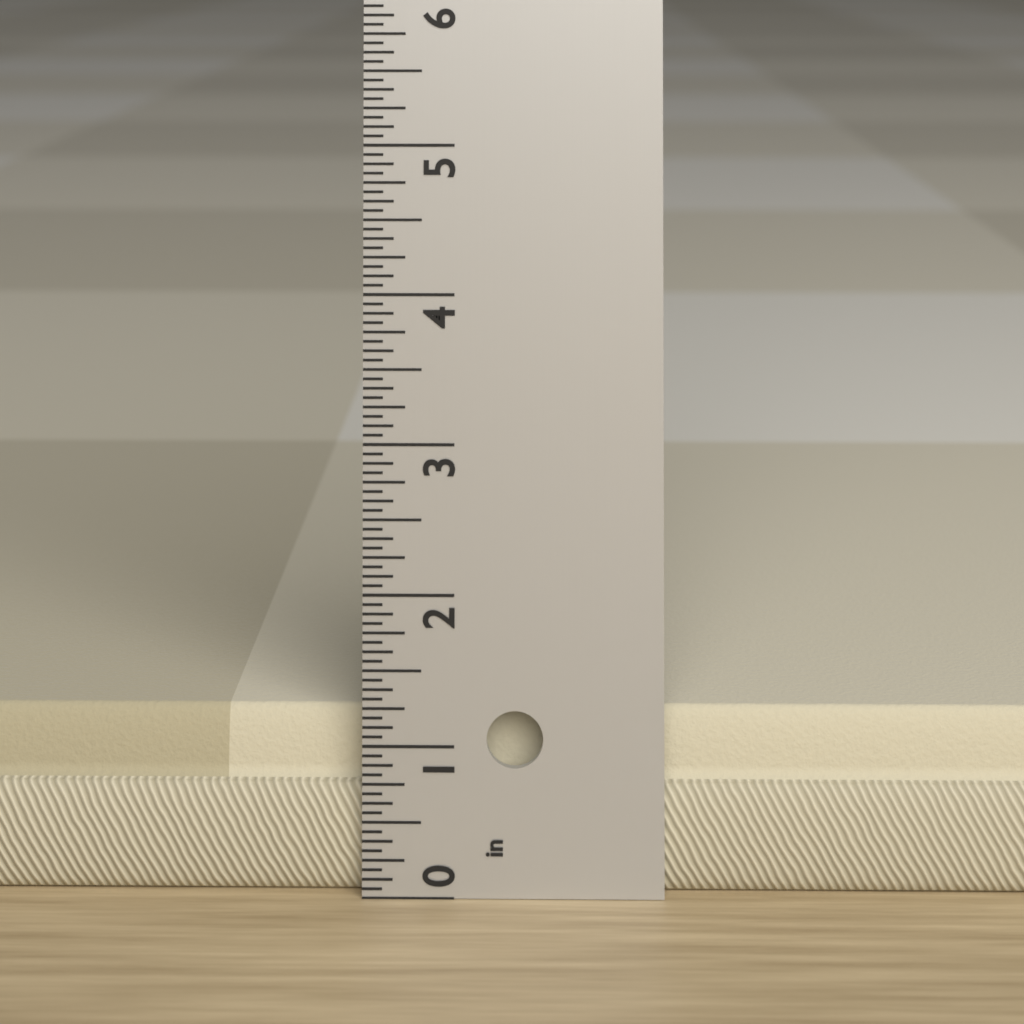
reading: 1.1875 in
